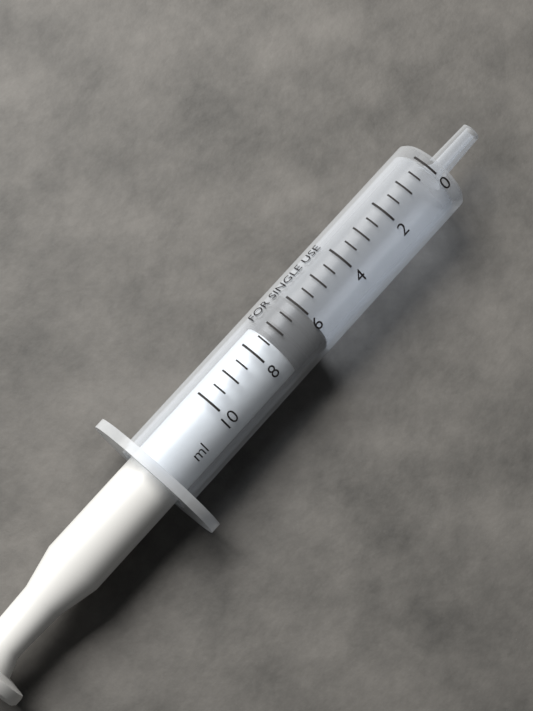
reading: 6.0 ml
